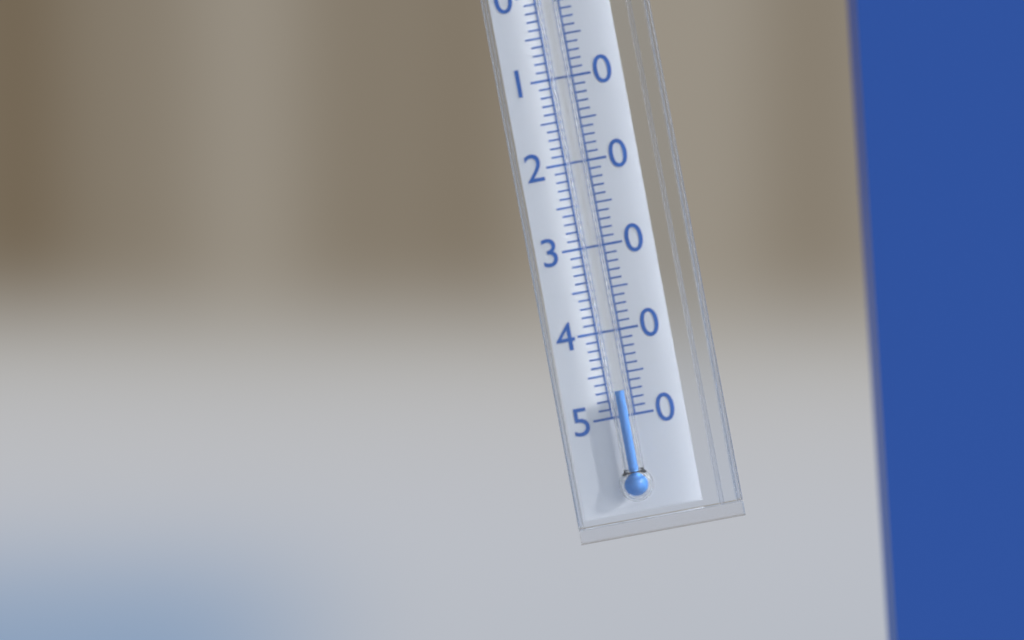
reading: -47 °C
